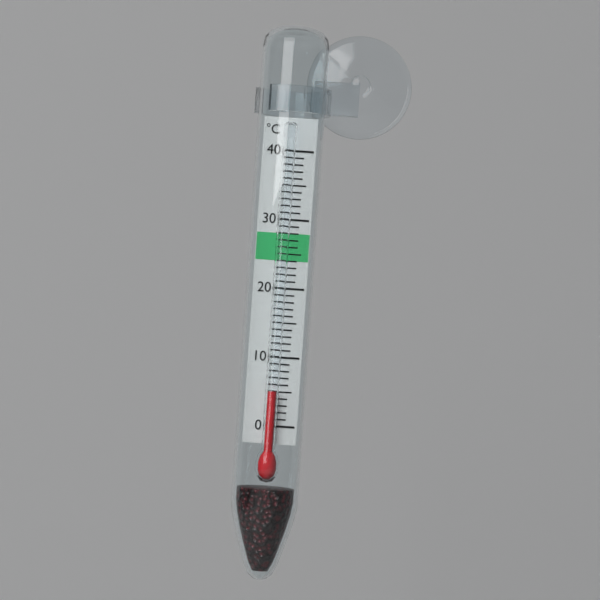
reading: 5 °C
